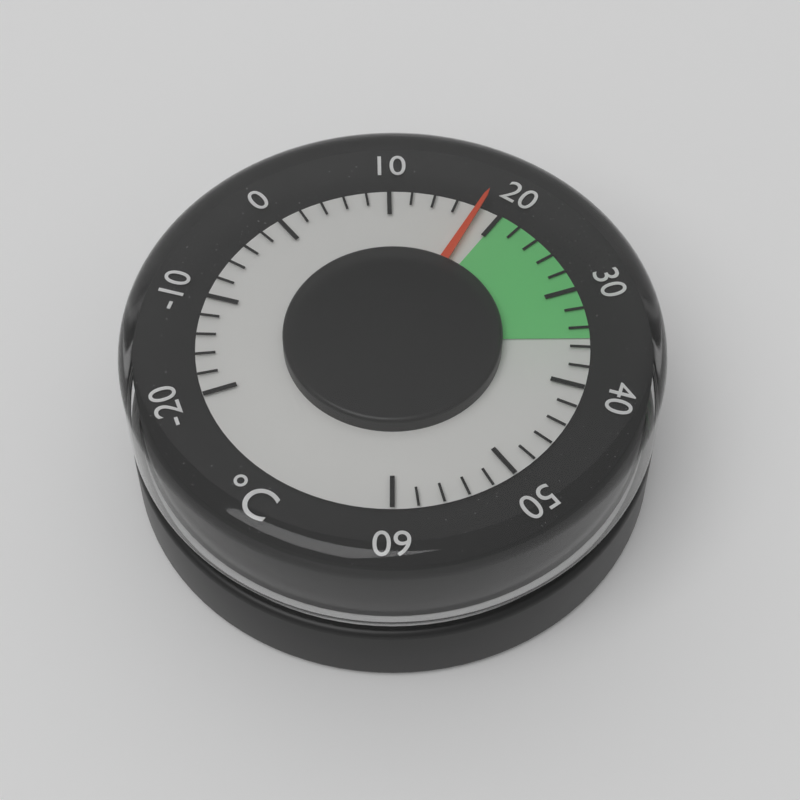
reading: 18 °C
